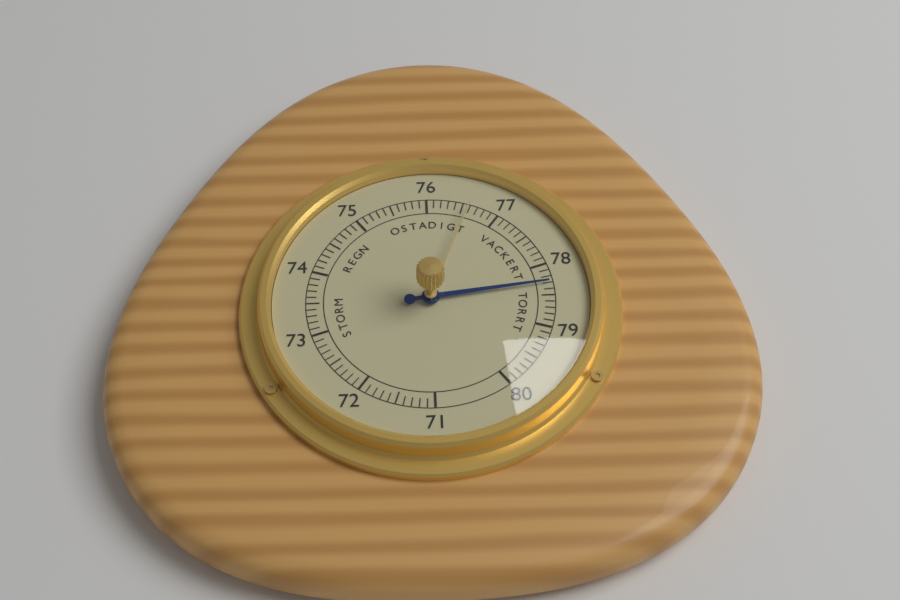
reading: 78.3 (no unit)
